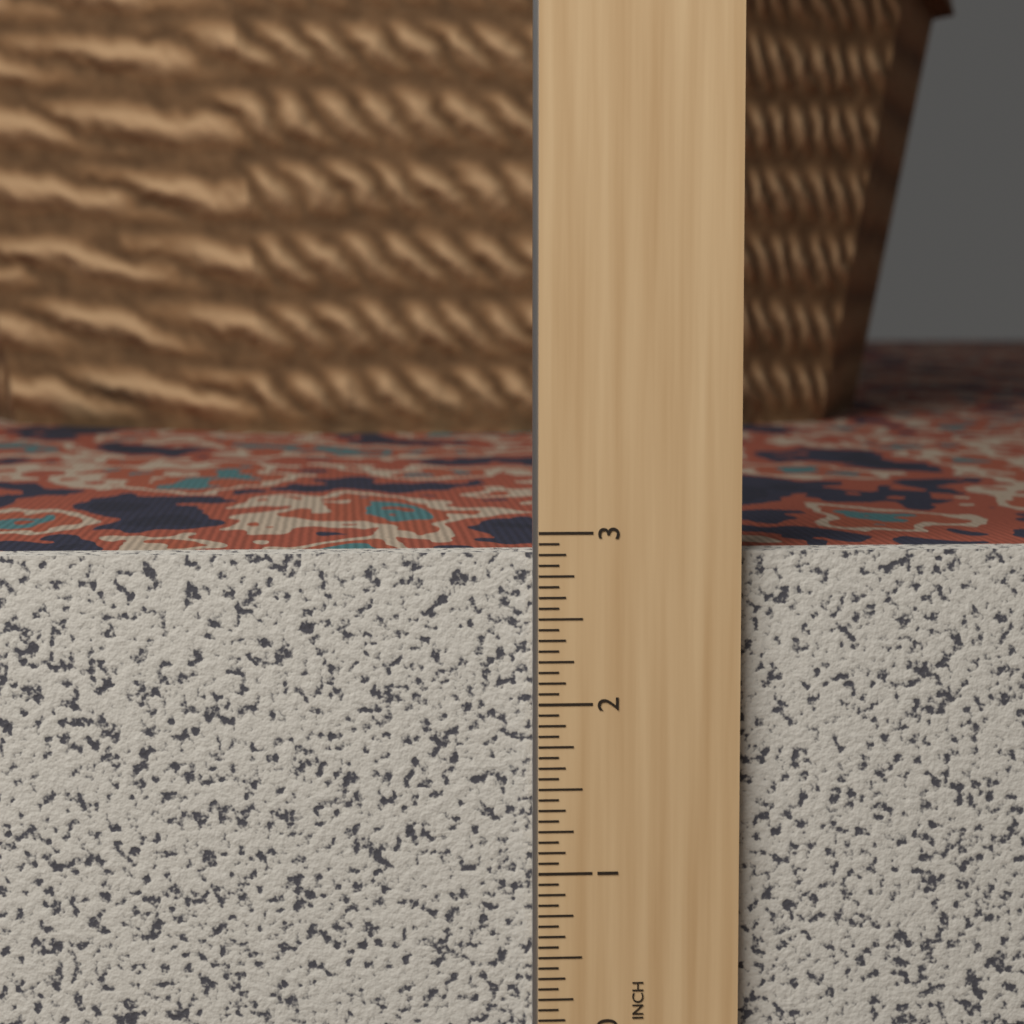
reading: 2.8750 in
